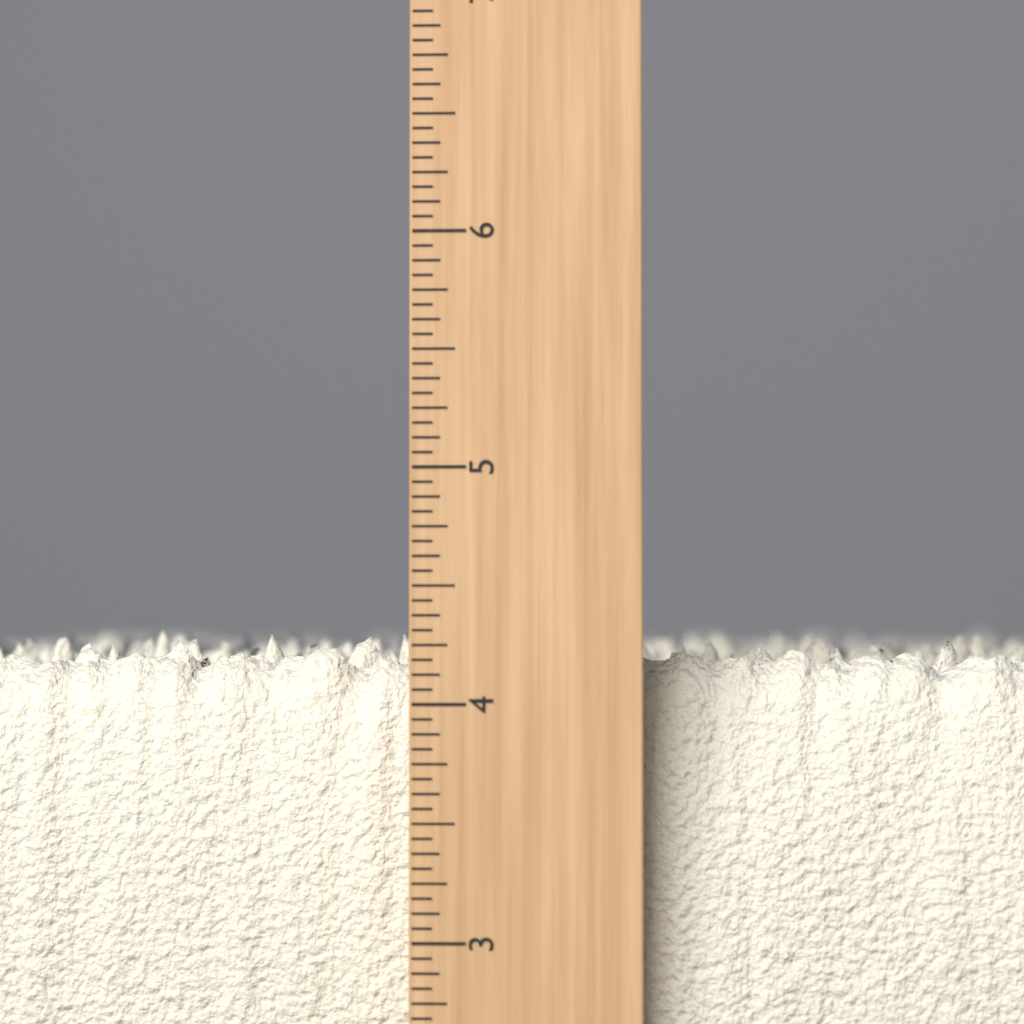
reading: 4.3125 inch
